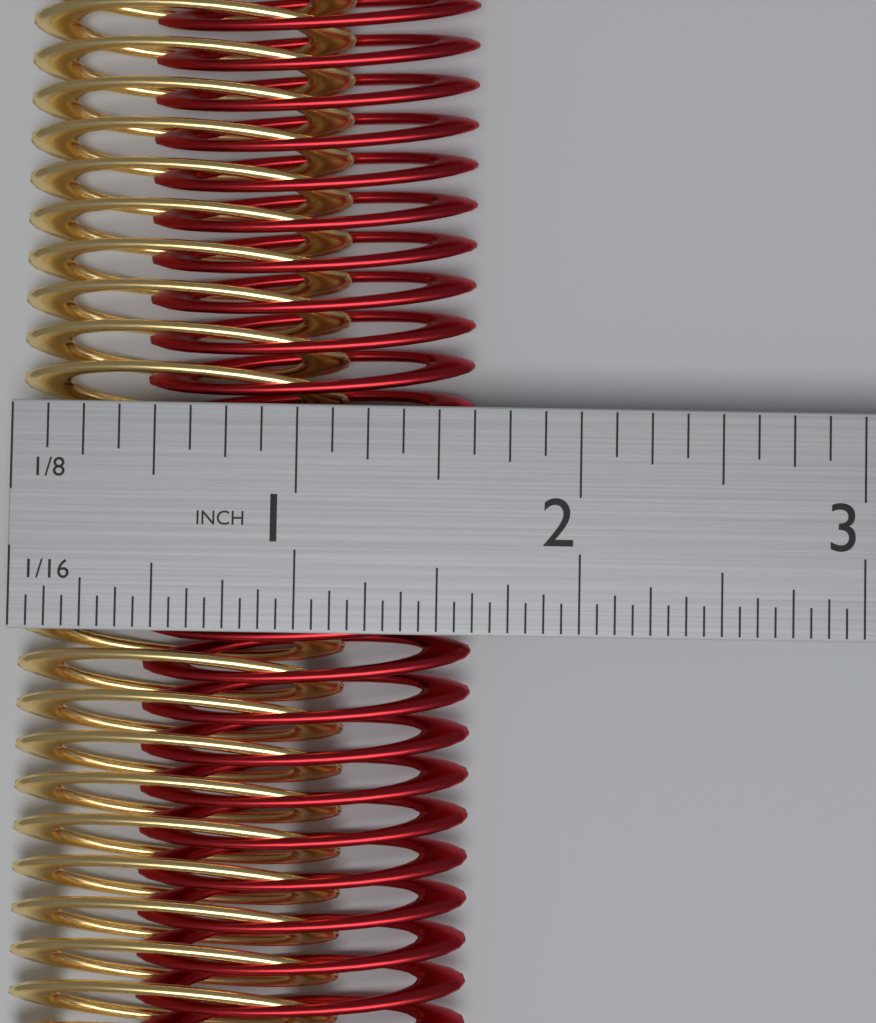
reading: 1.6250 in
